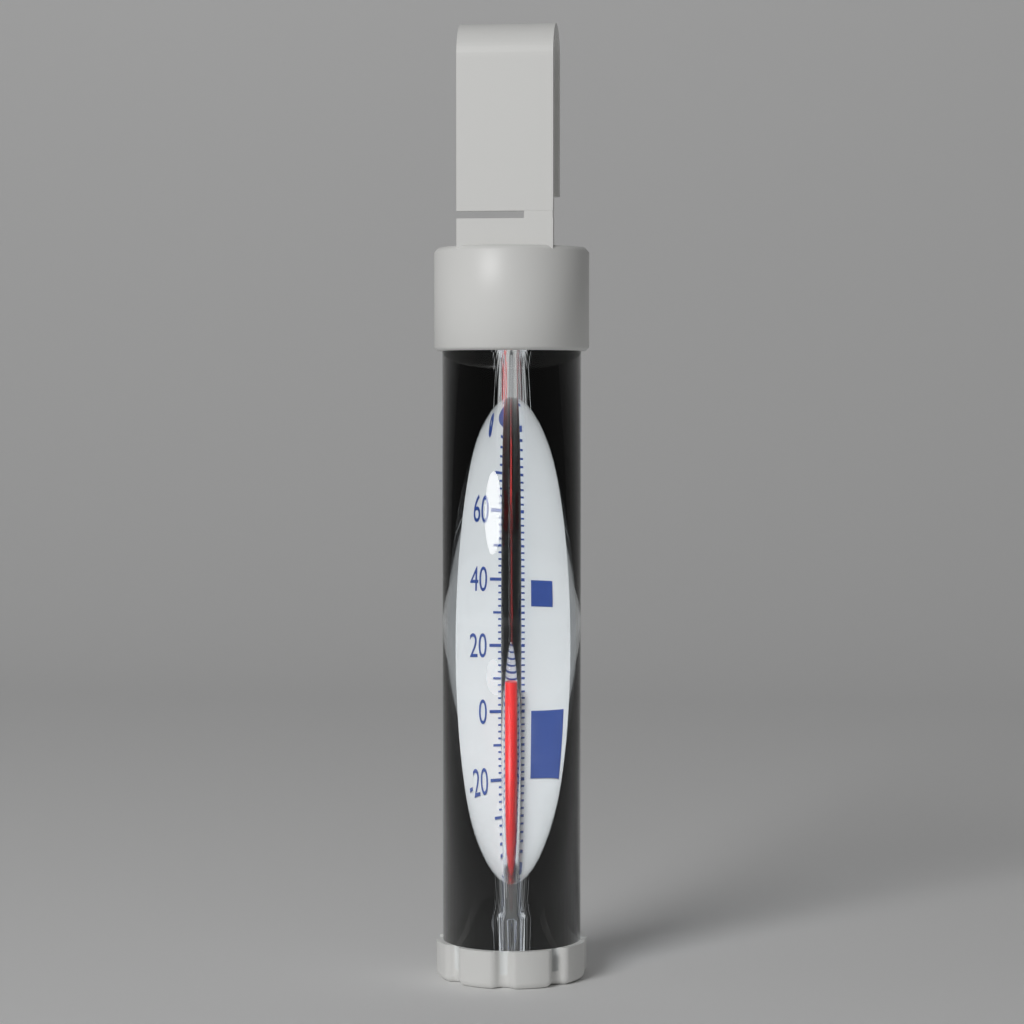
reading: 8 °F
